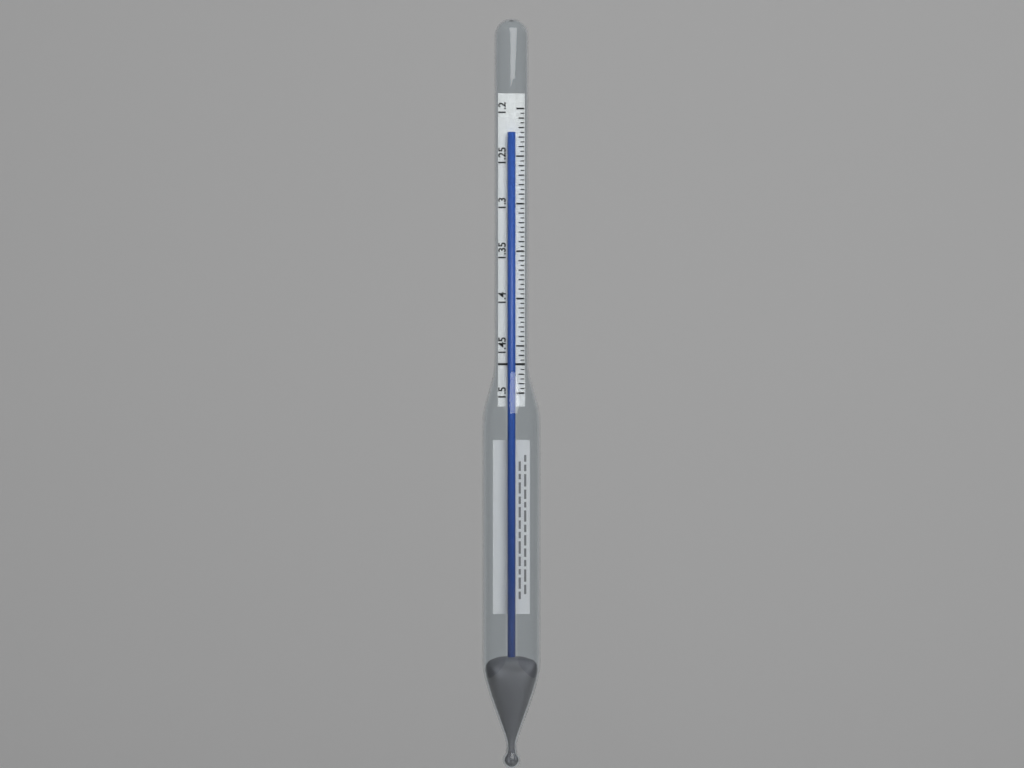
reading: 1.225 (no unit)
